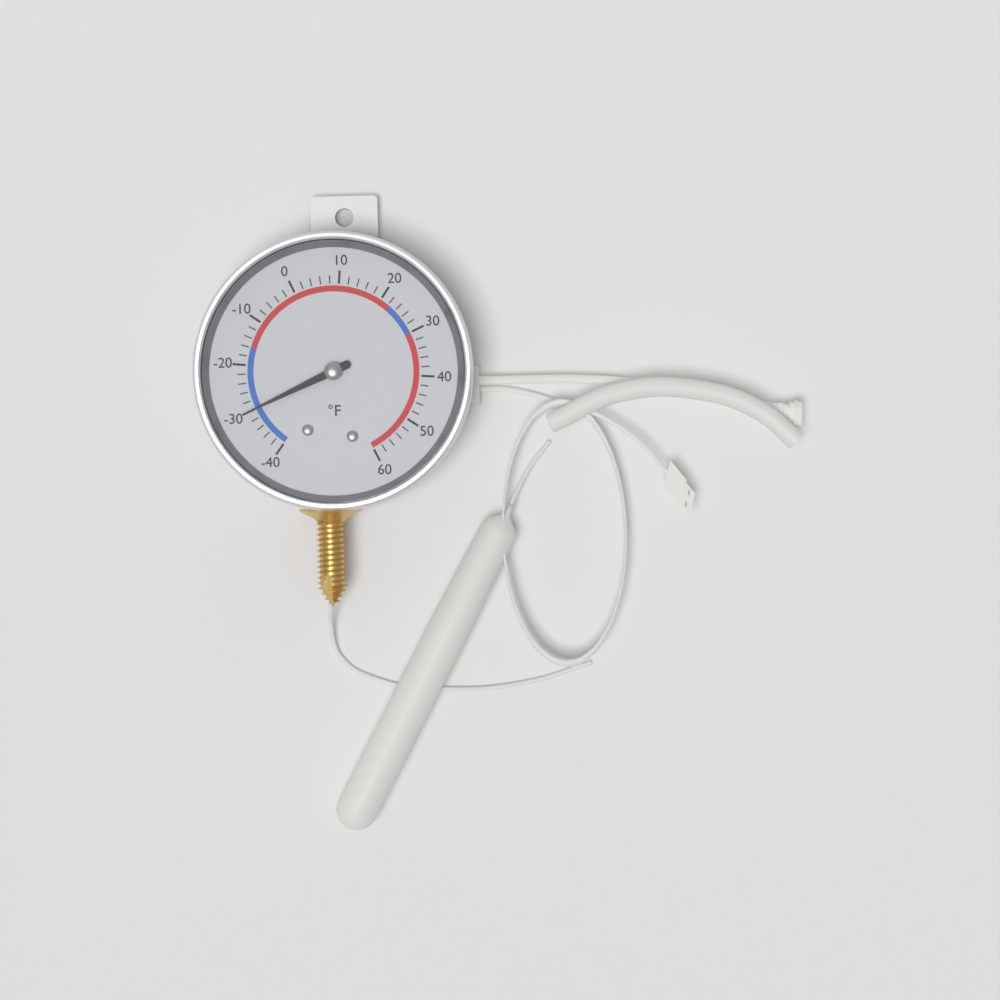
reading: -30 °F
